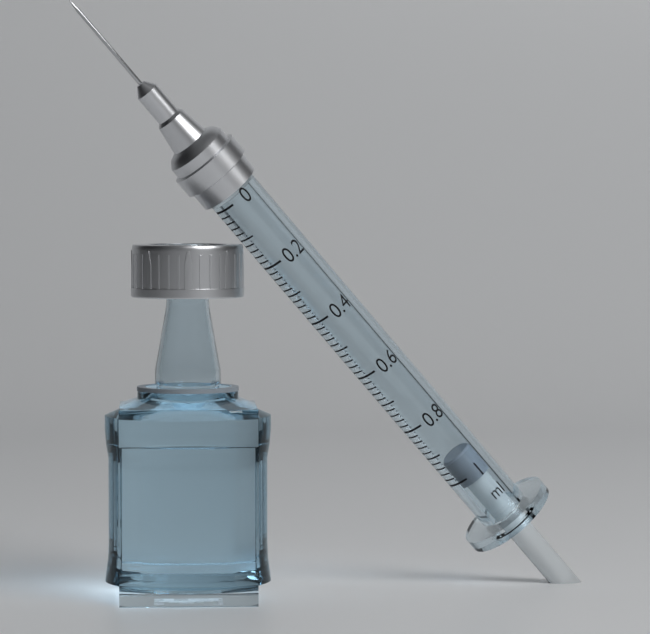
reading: 0.94 ml
